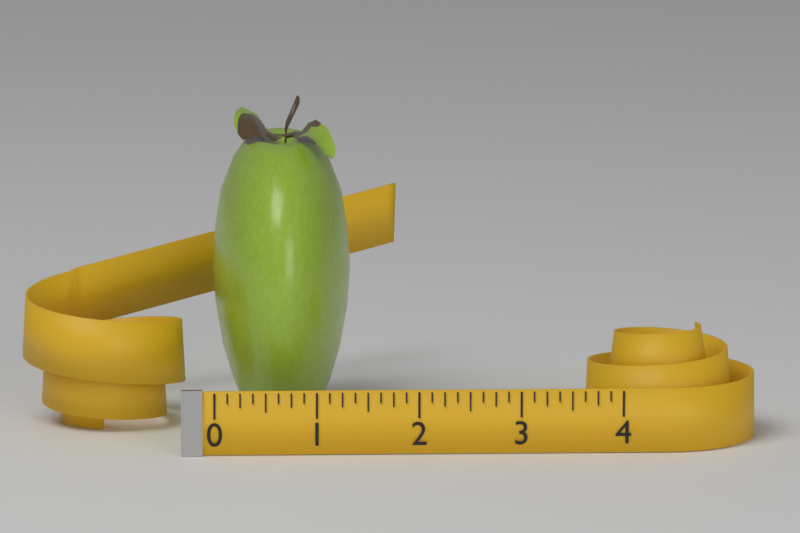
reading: 1.375 (no unit)
